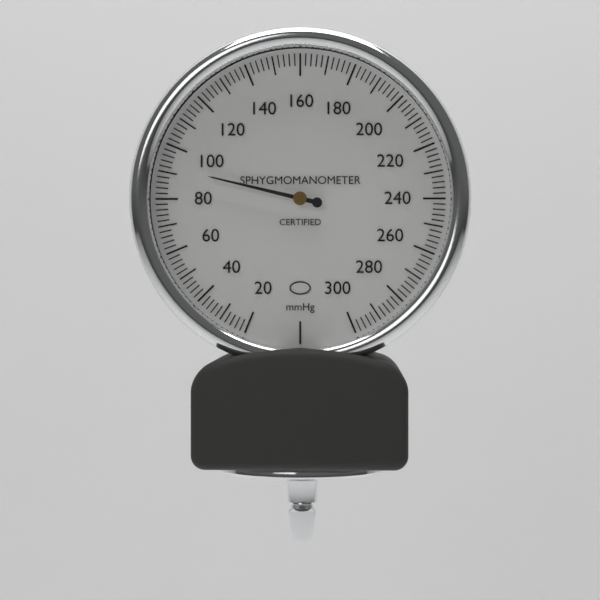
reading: 92 mmHg
